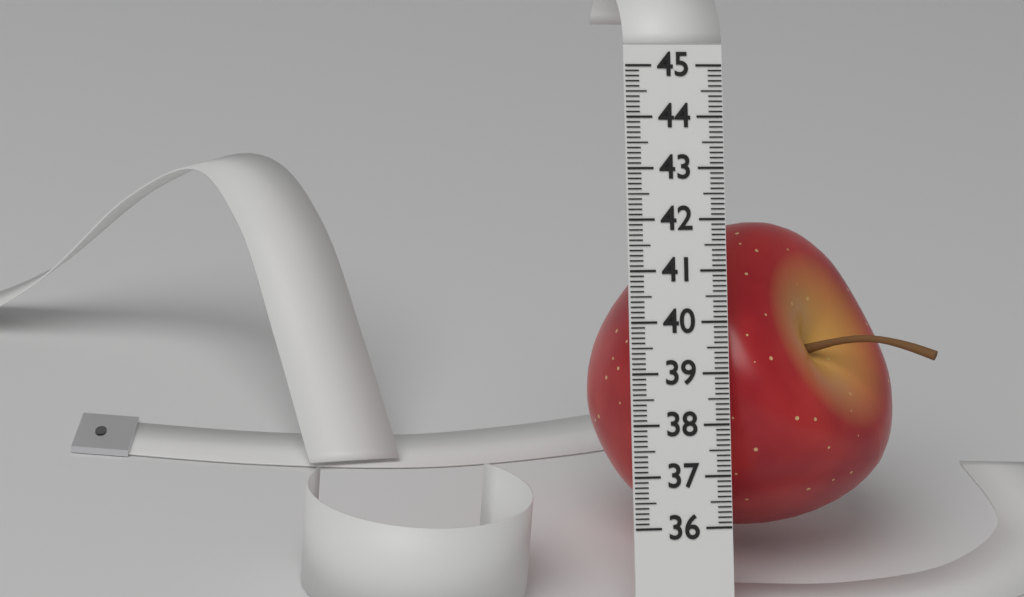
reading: 42.1 (no unit)
